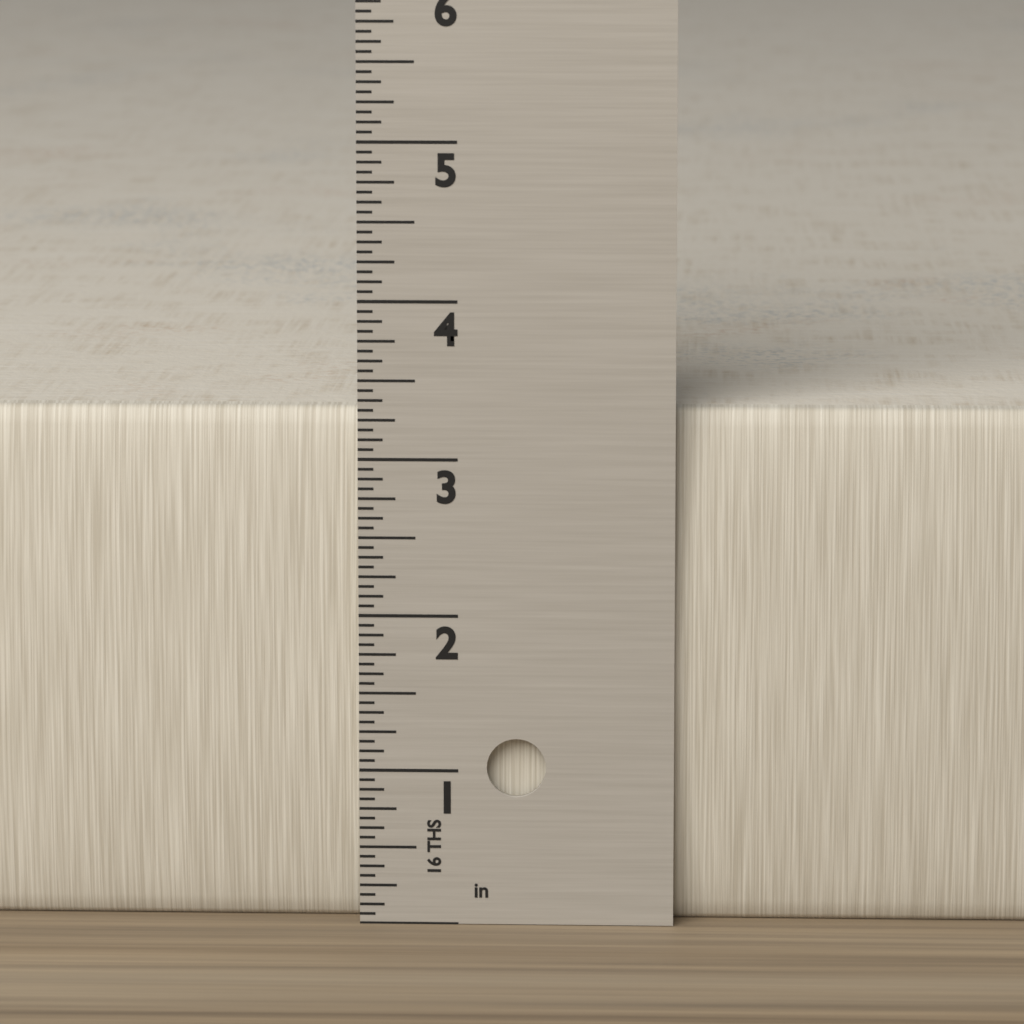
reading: 3.3125 in
